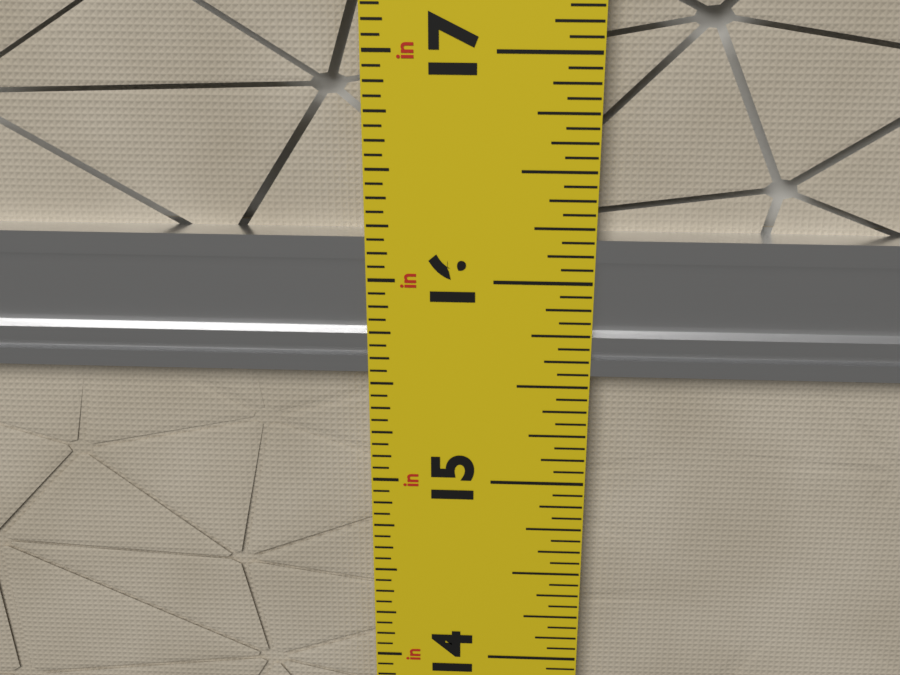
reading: 16.1875 in
